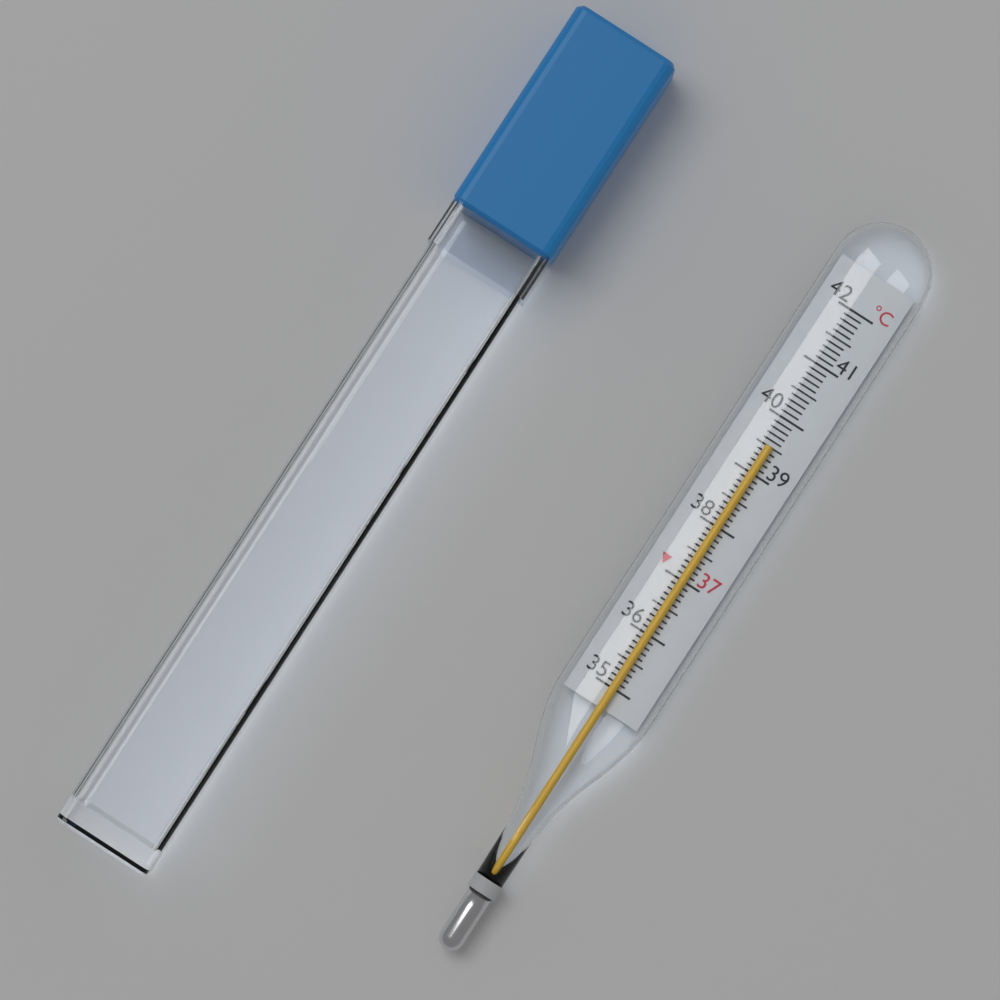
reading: 39.5 °C
